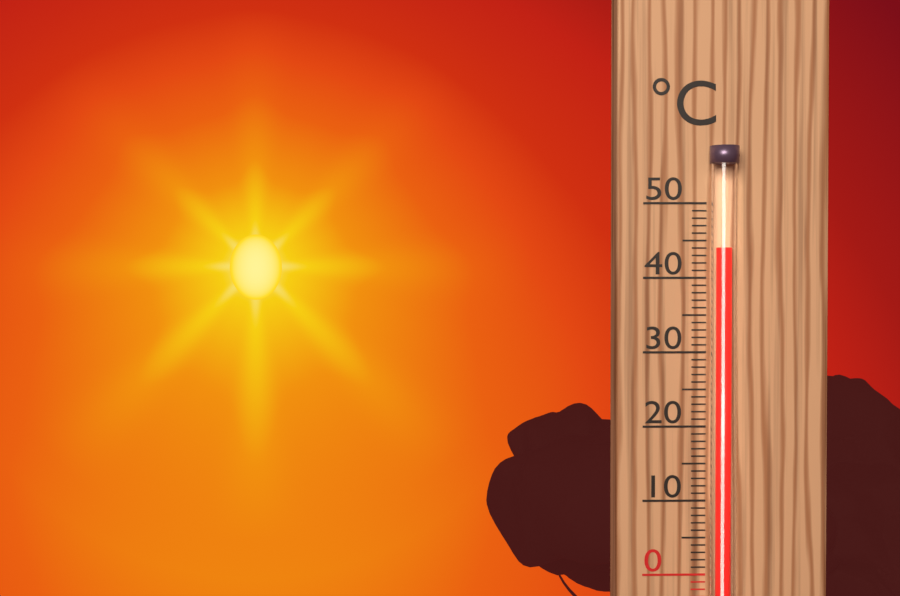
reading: 44 °C
